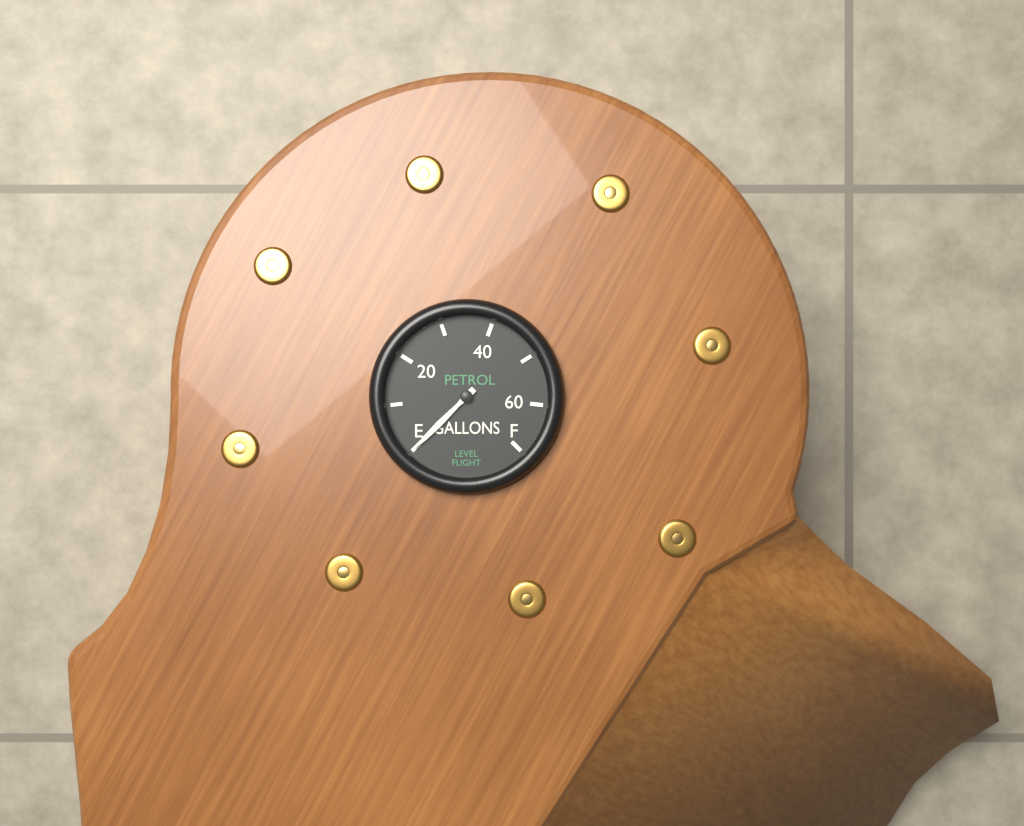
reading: 0 gallons
